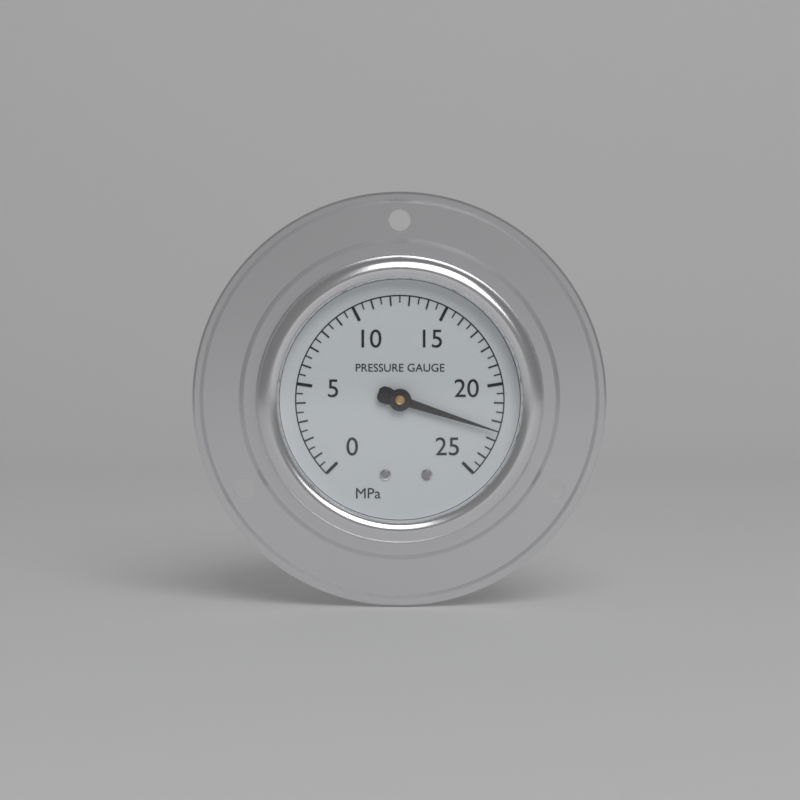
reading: 22.5 MPa
